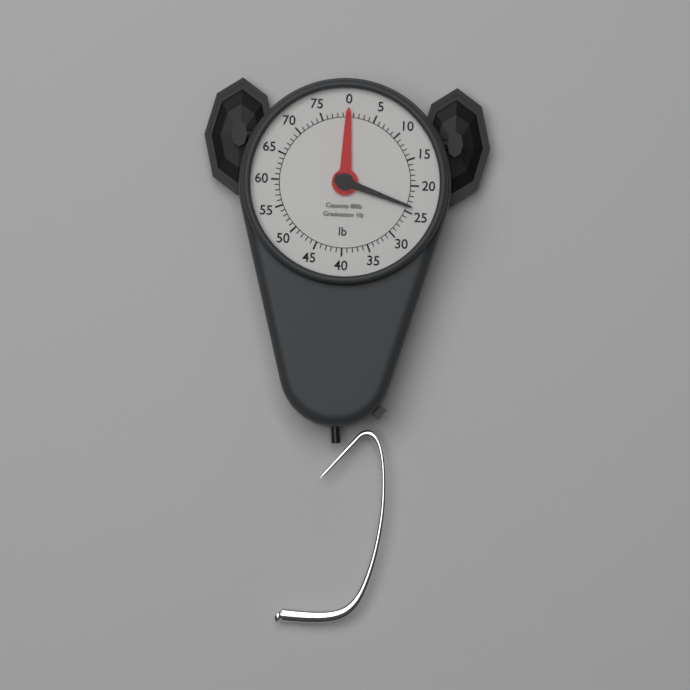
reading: 24 lb
